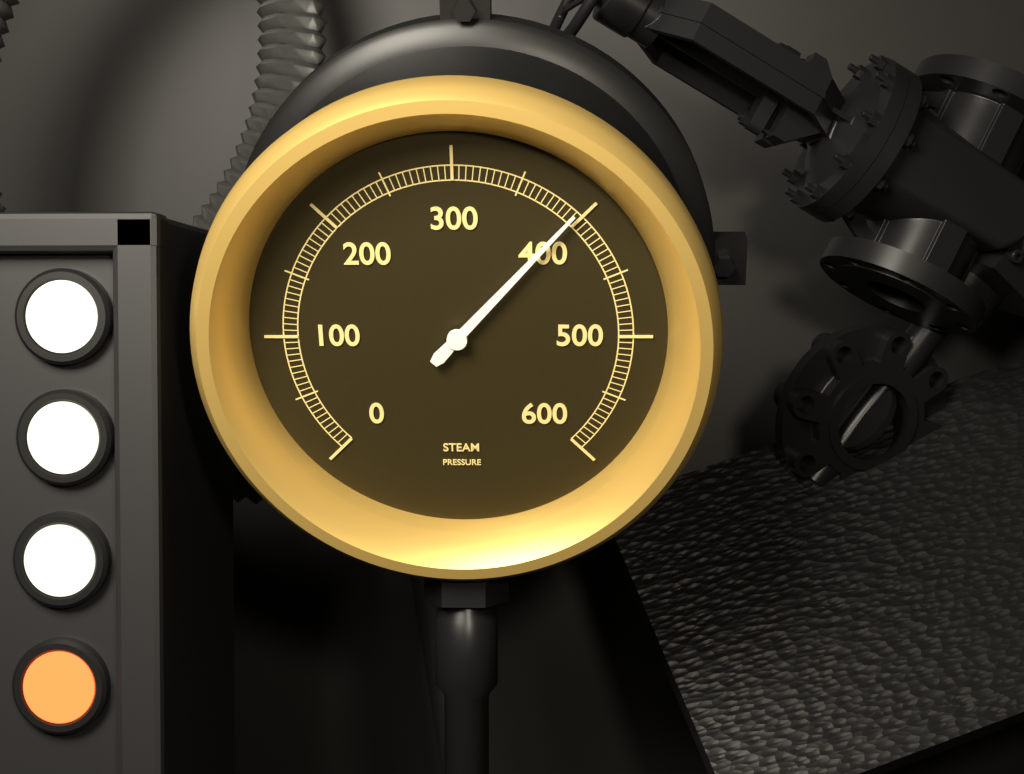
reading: 395 (no unit)
